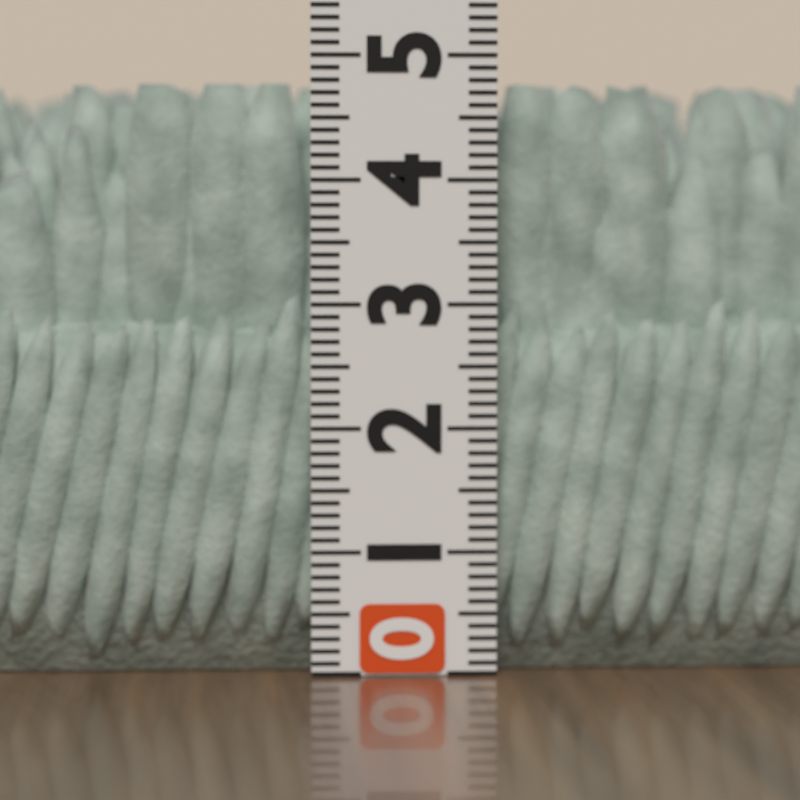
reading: 4.8 (no unit)
